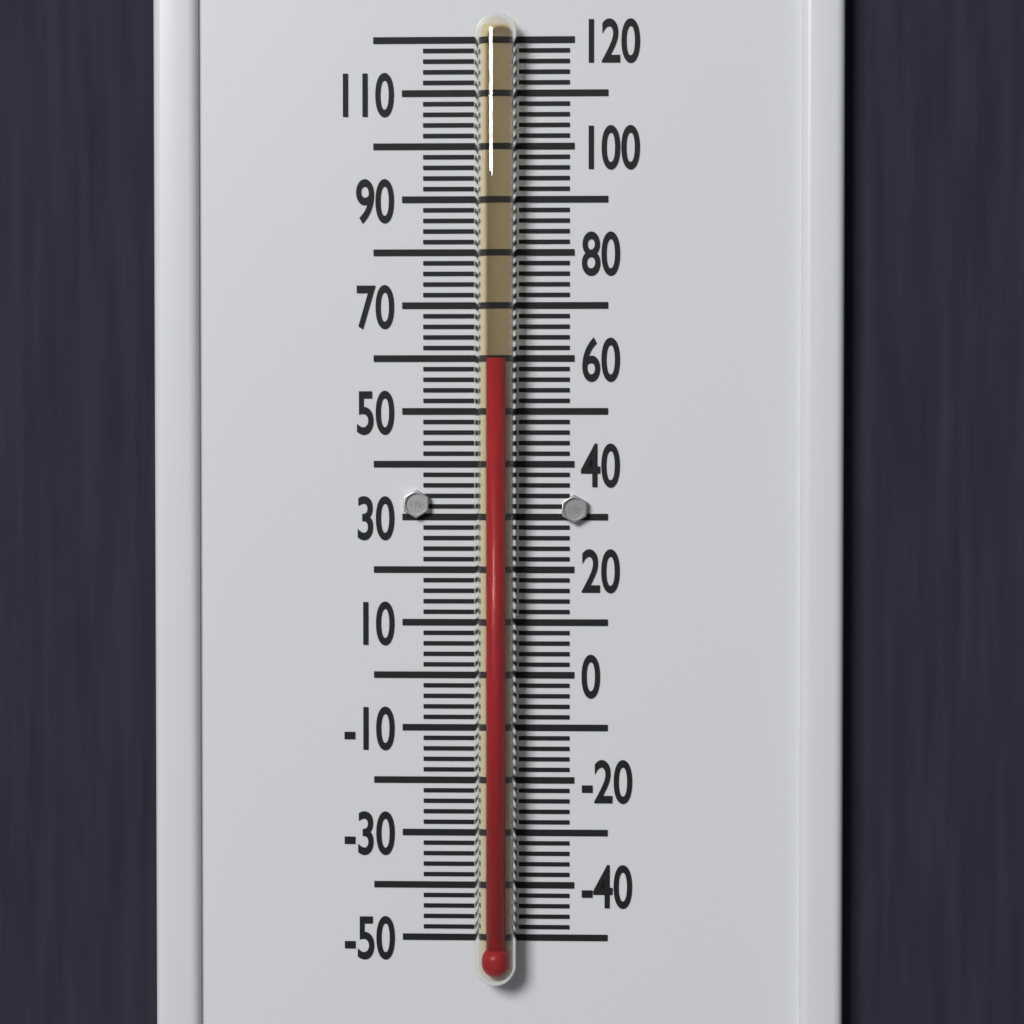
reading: 60 °F
